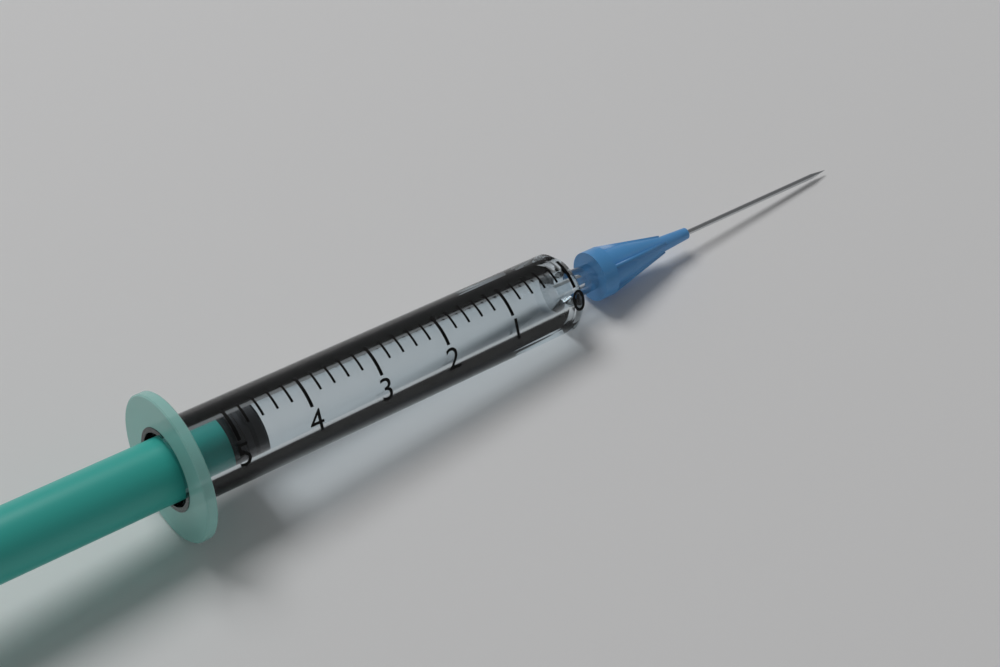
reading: 4.6 (no unit)
